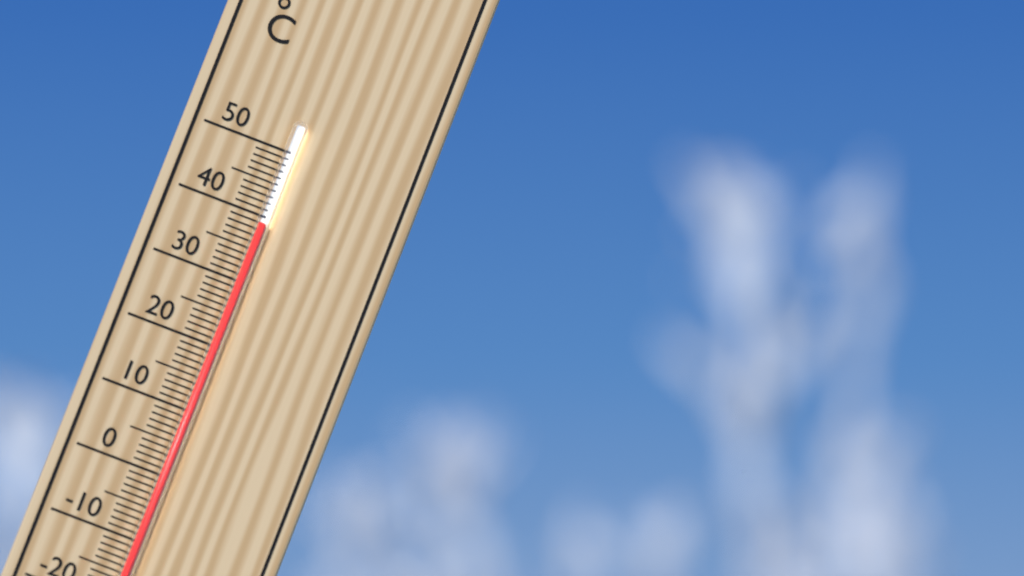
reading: 39 °C
